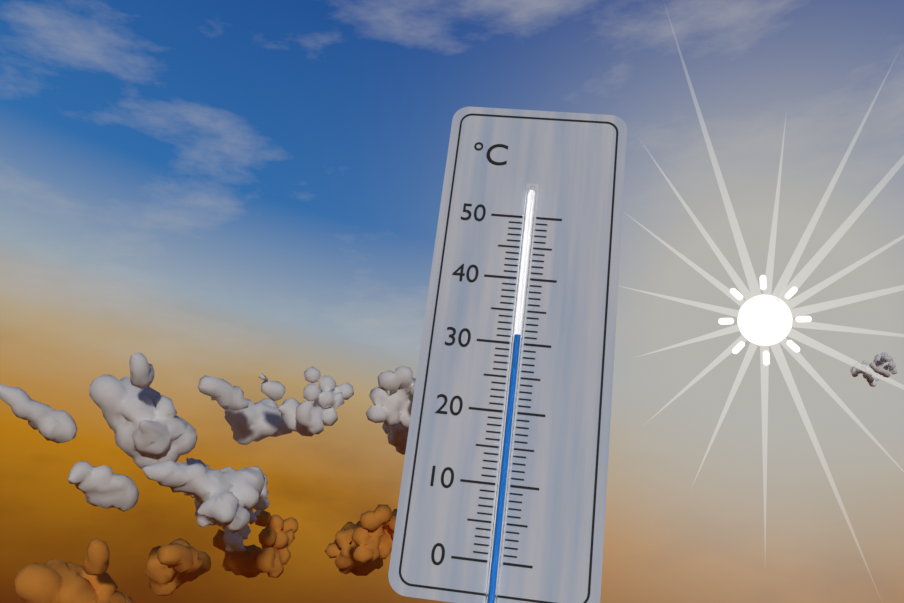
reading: 31 °C
